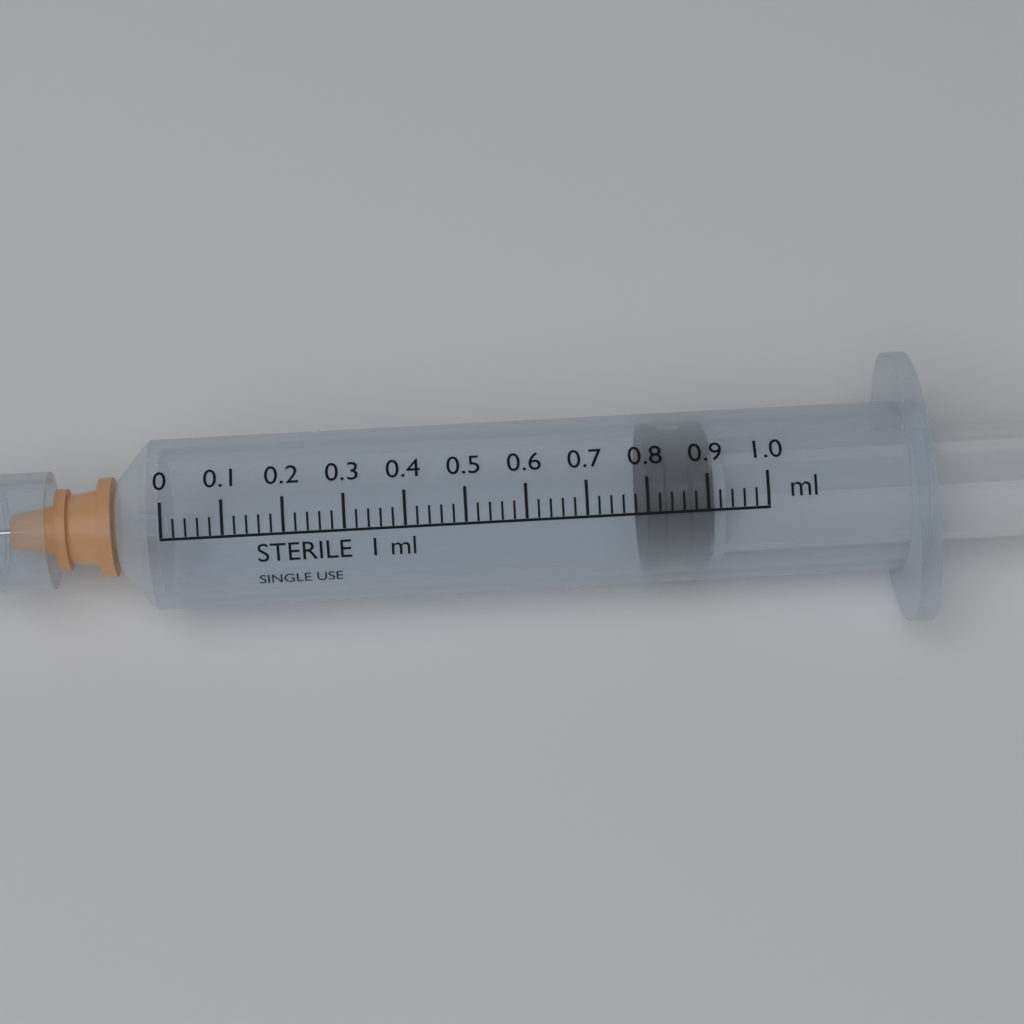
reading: 0.80 ml
